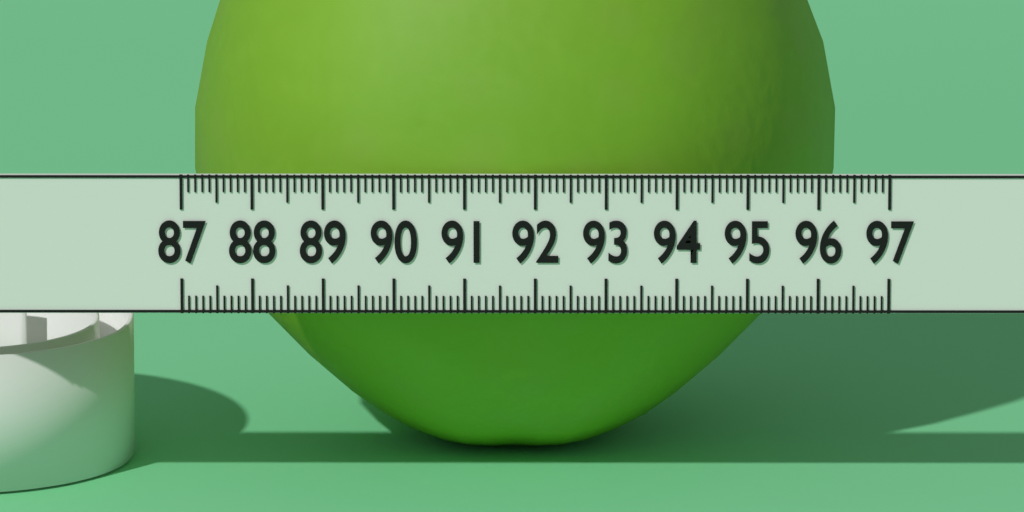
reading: 96.4 (no unit)
